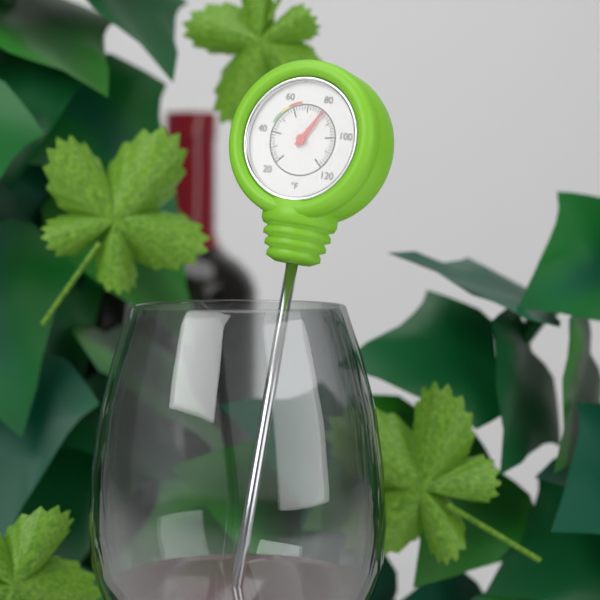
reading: 82 °F
